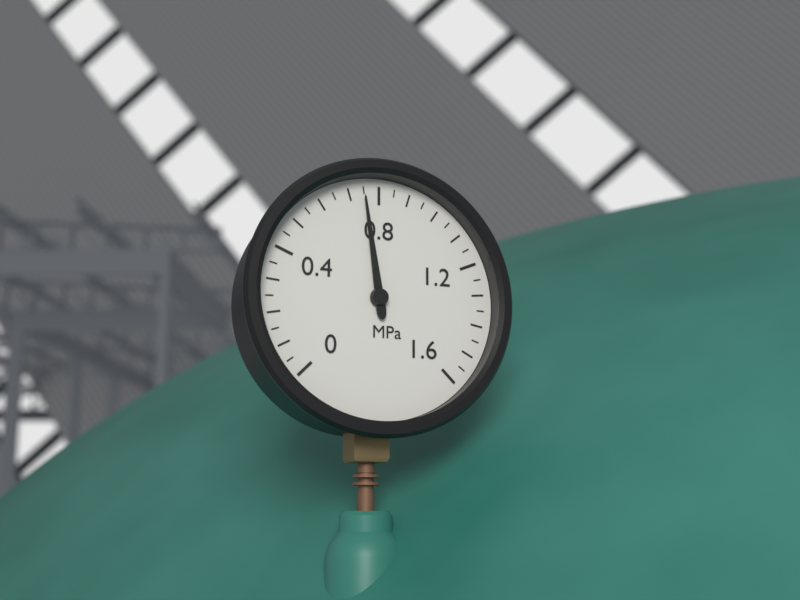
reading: 0.75 MPa
